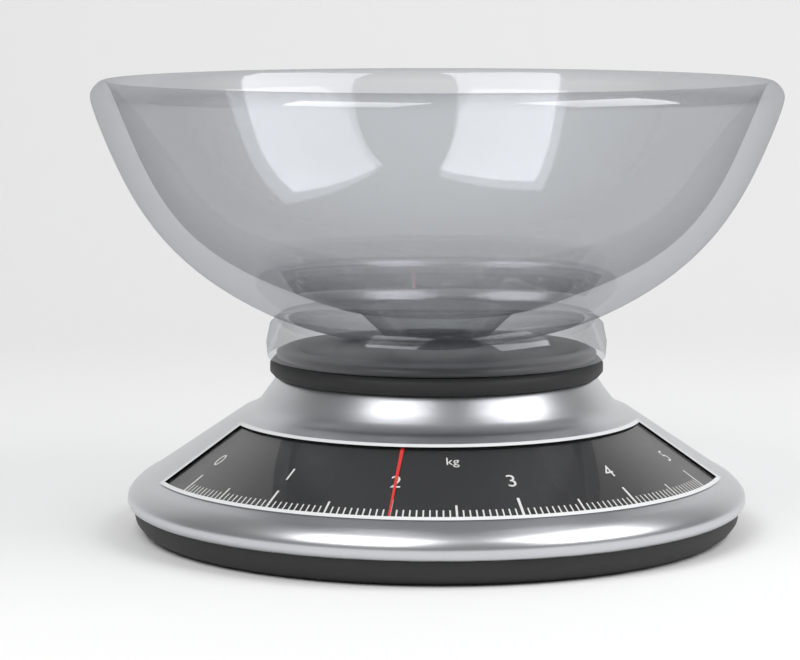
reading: 2.00 kg
